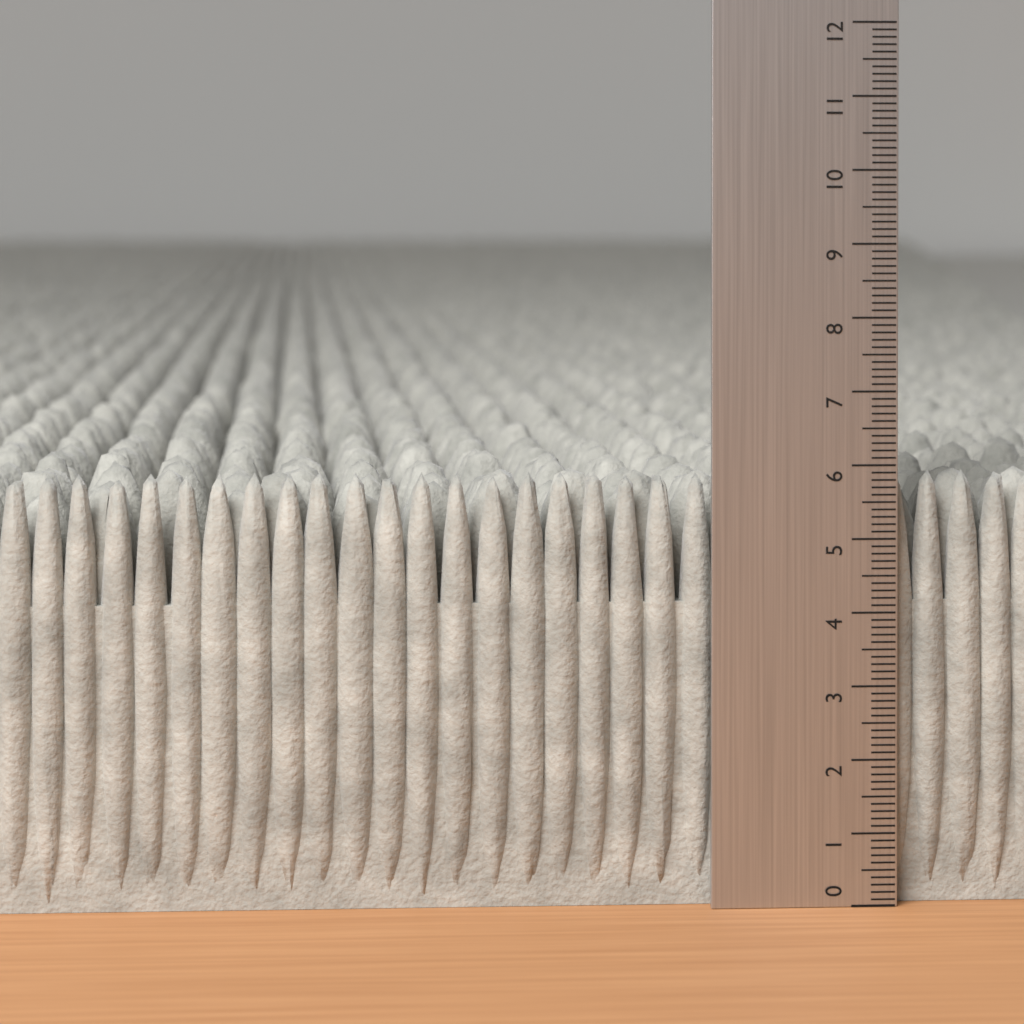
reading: 5.9 (no unit)
